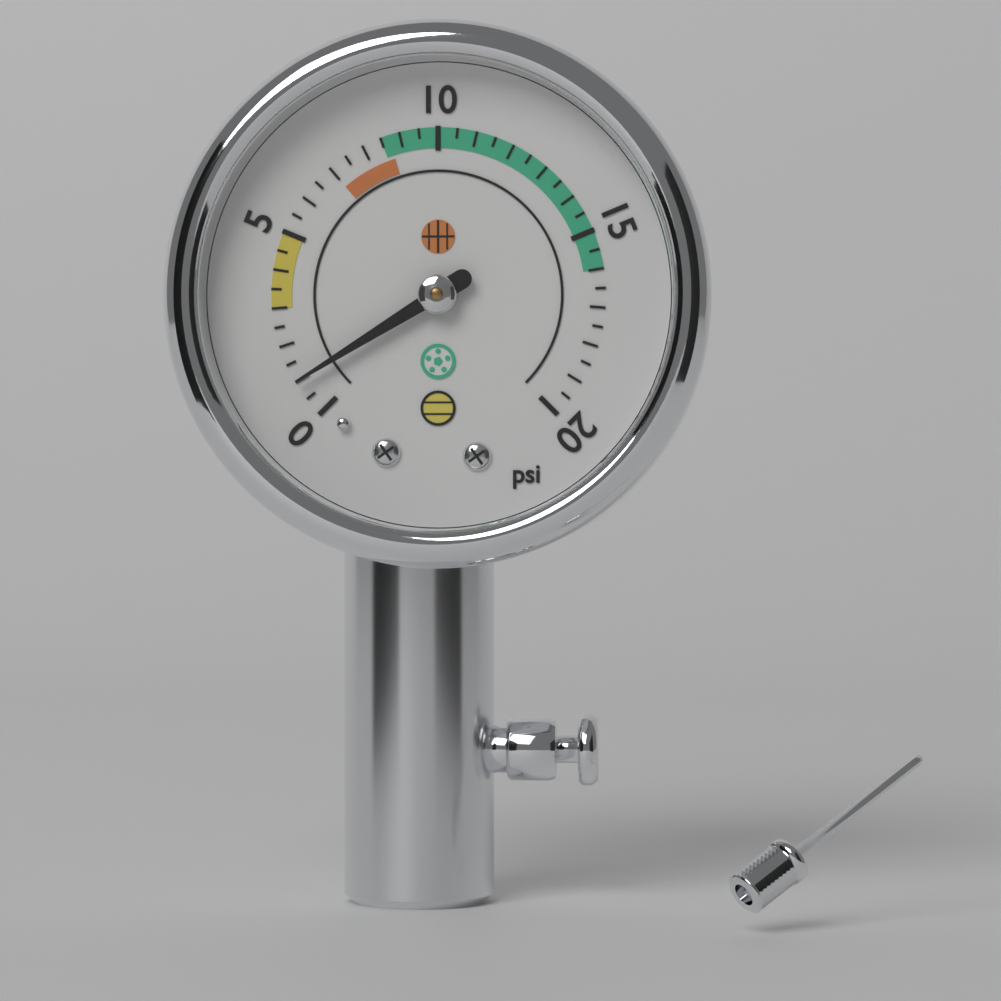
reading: 1.0 psi
